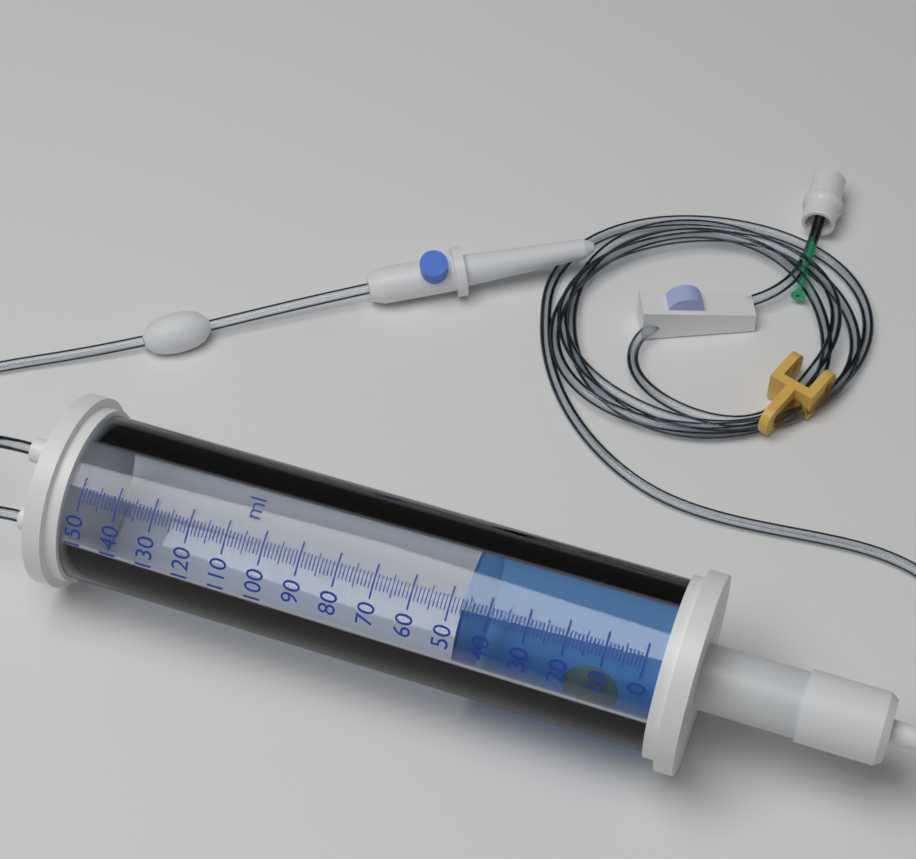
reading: 47 ml
